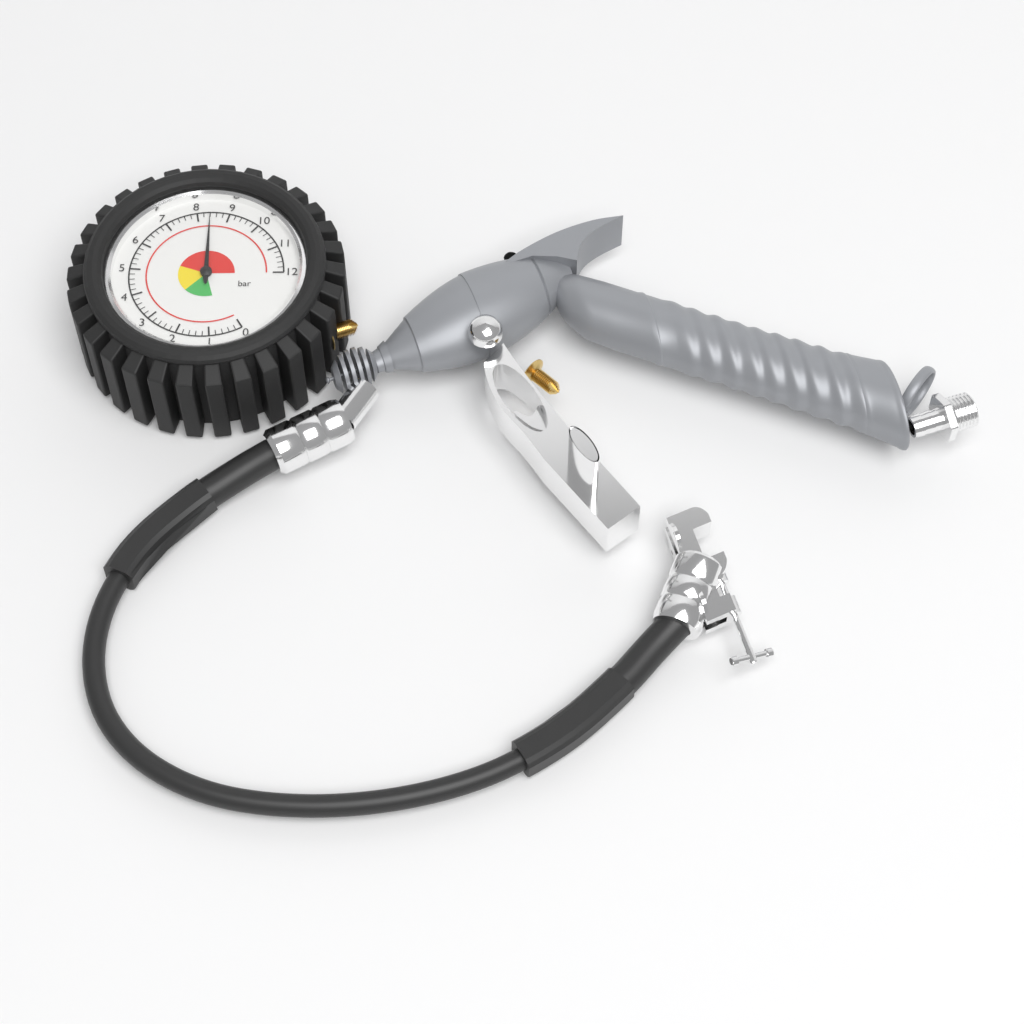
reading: 8.4 bar
